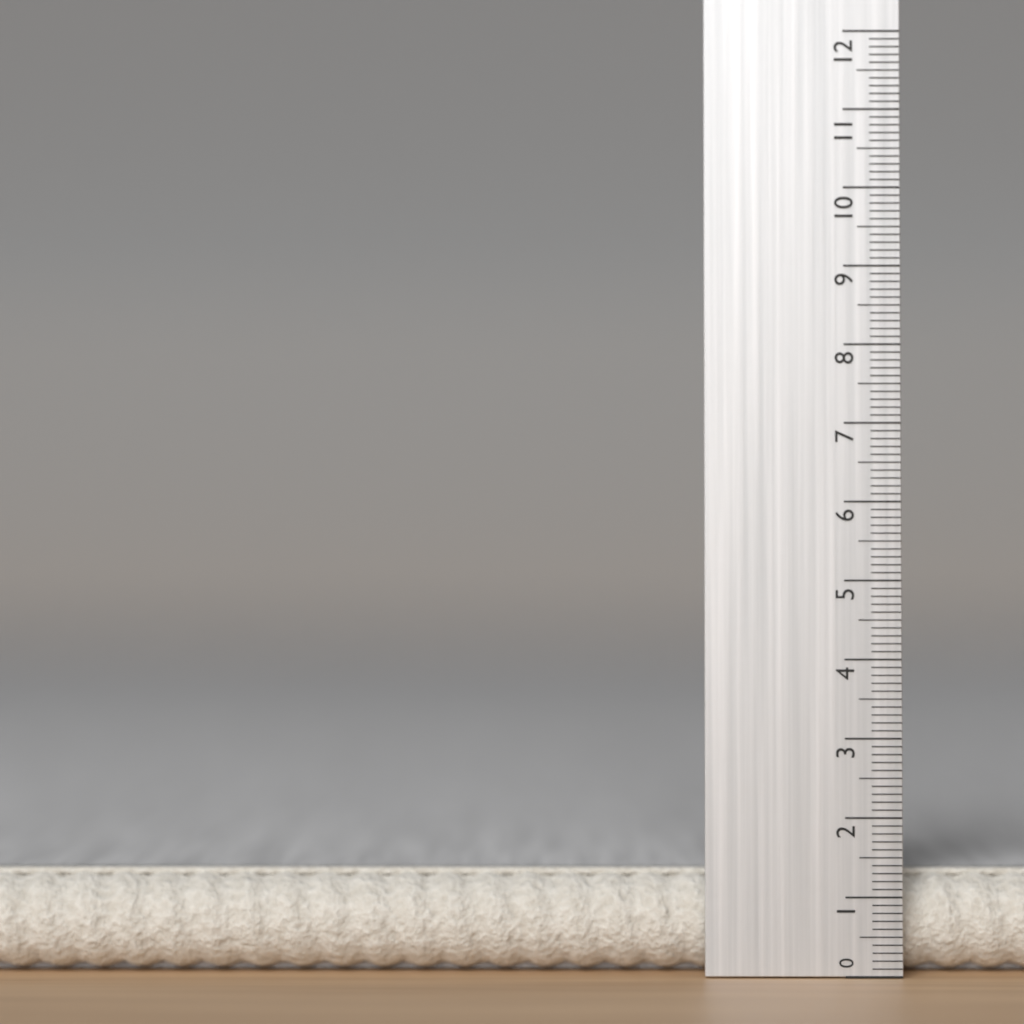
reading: 1.3 (no unit)
